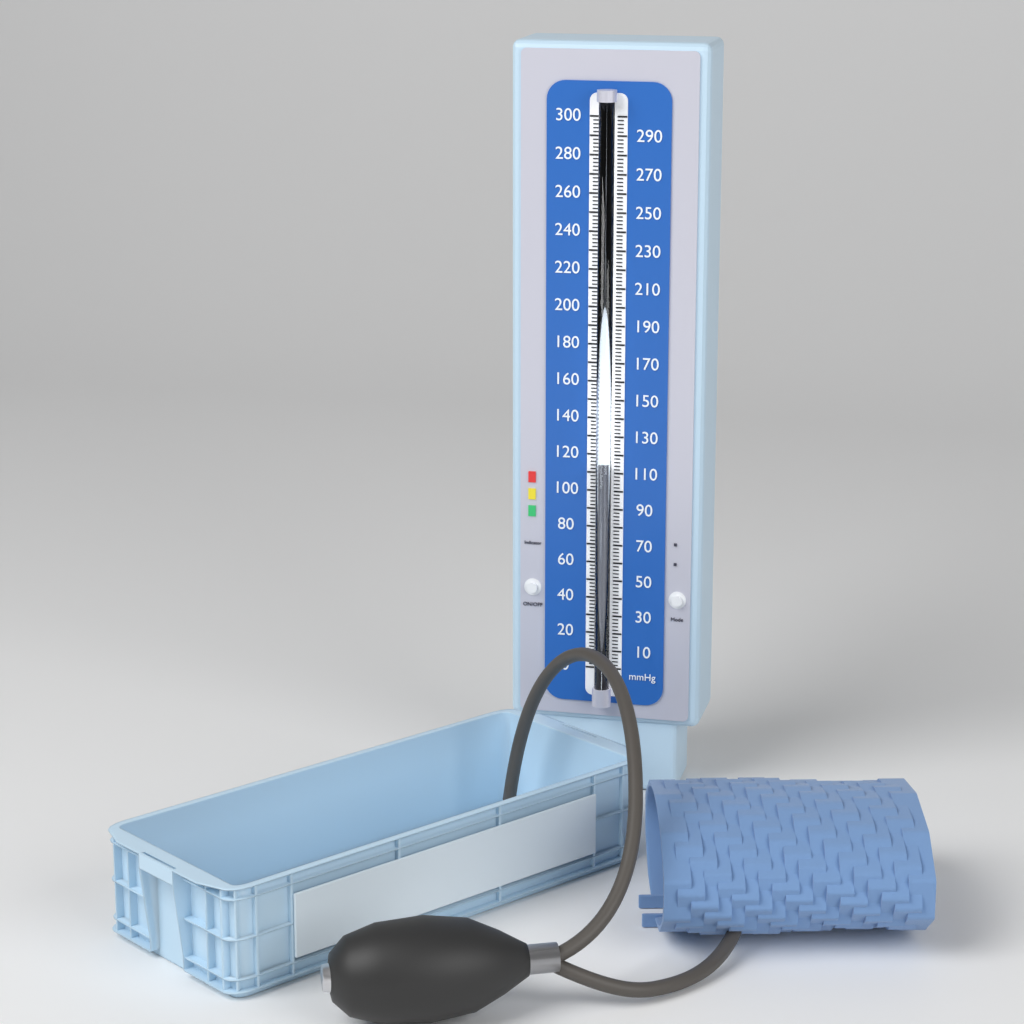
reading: 116 mmHg
